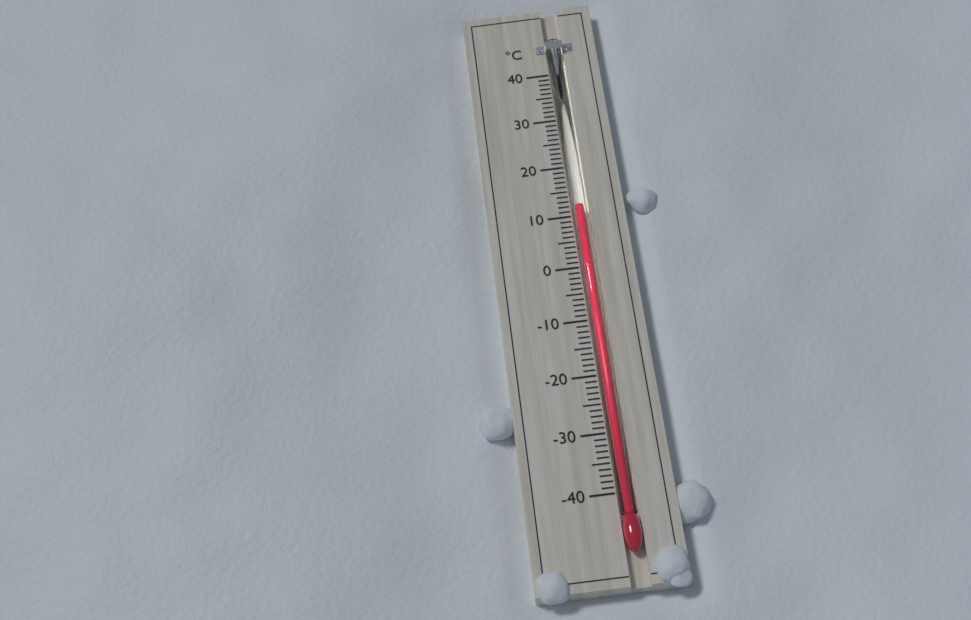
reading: 12 °C
